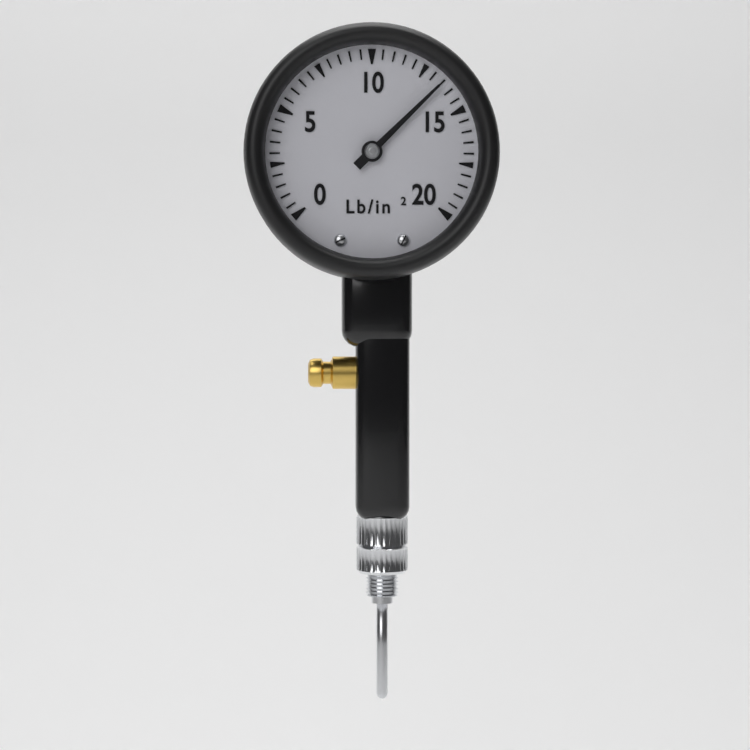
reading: 13.5 lb/in²
